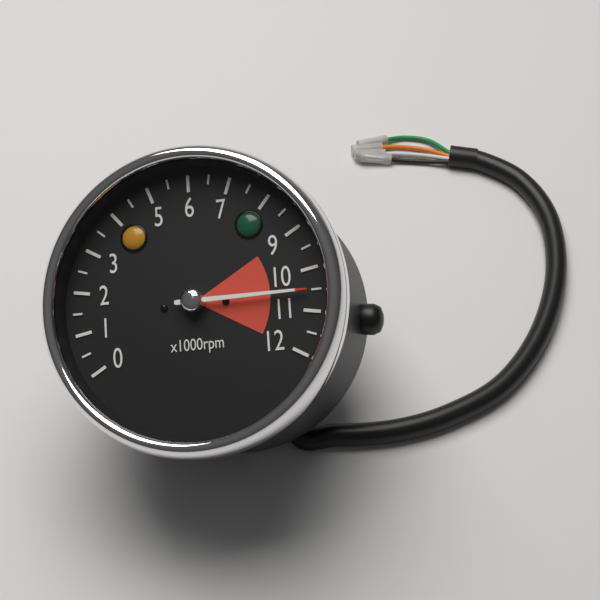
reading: 10.5 x1000rpm
